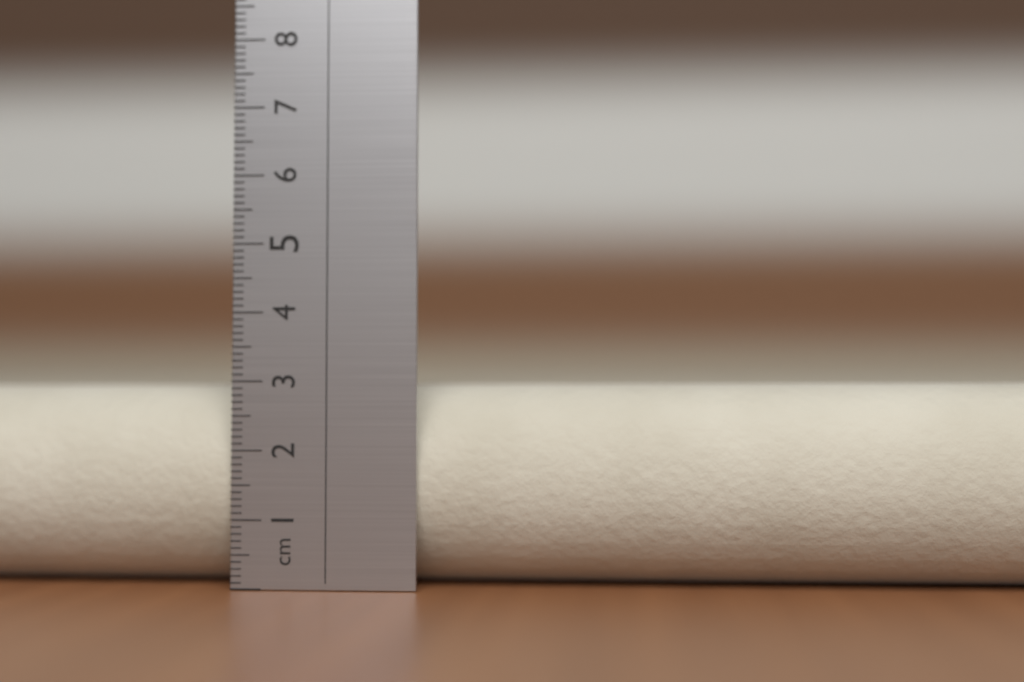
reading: 3.0 cm
